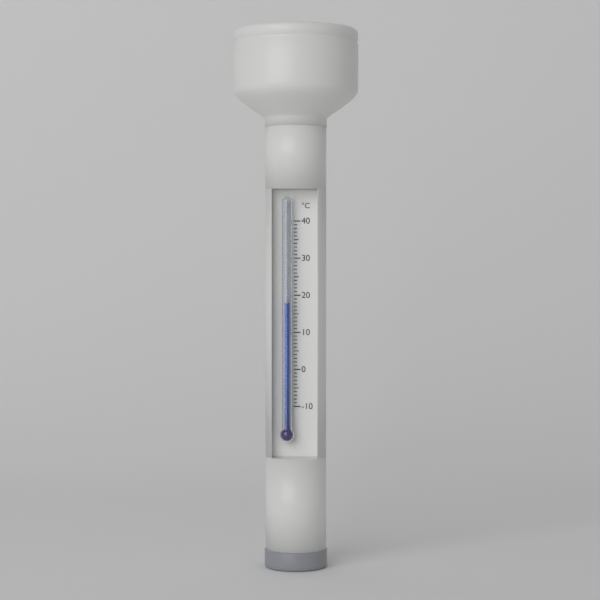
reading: 18 °C
